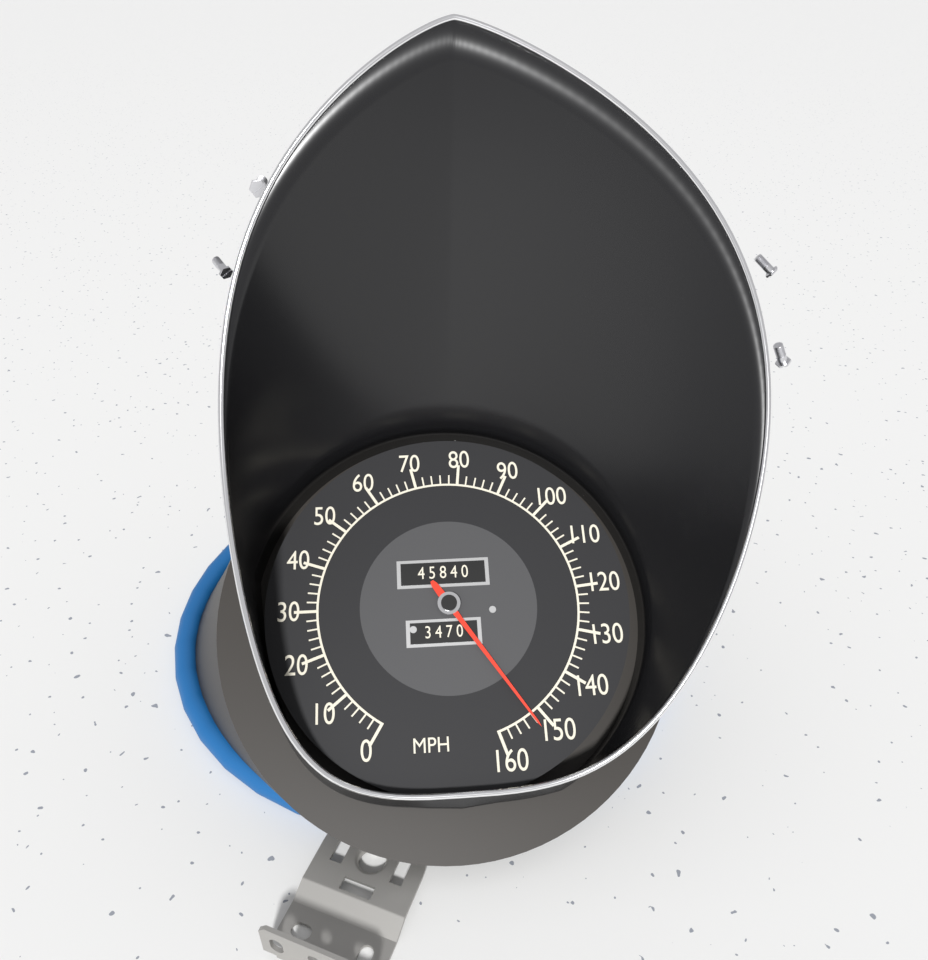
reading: 152 MPH
